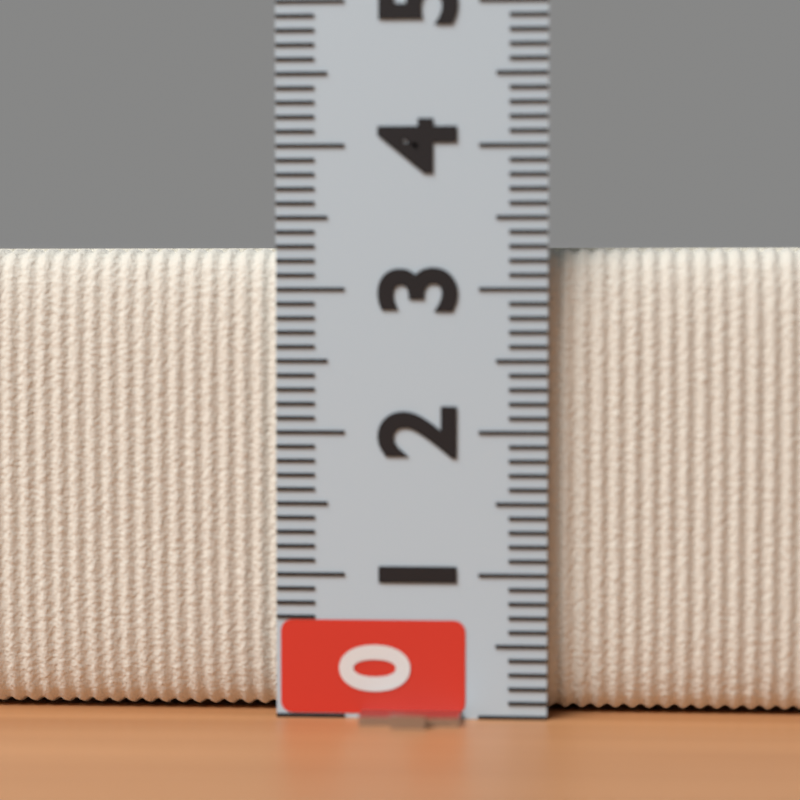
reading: 3.3 (no unit)
